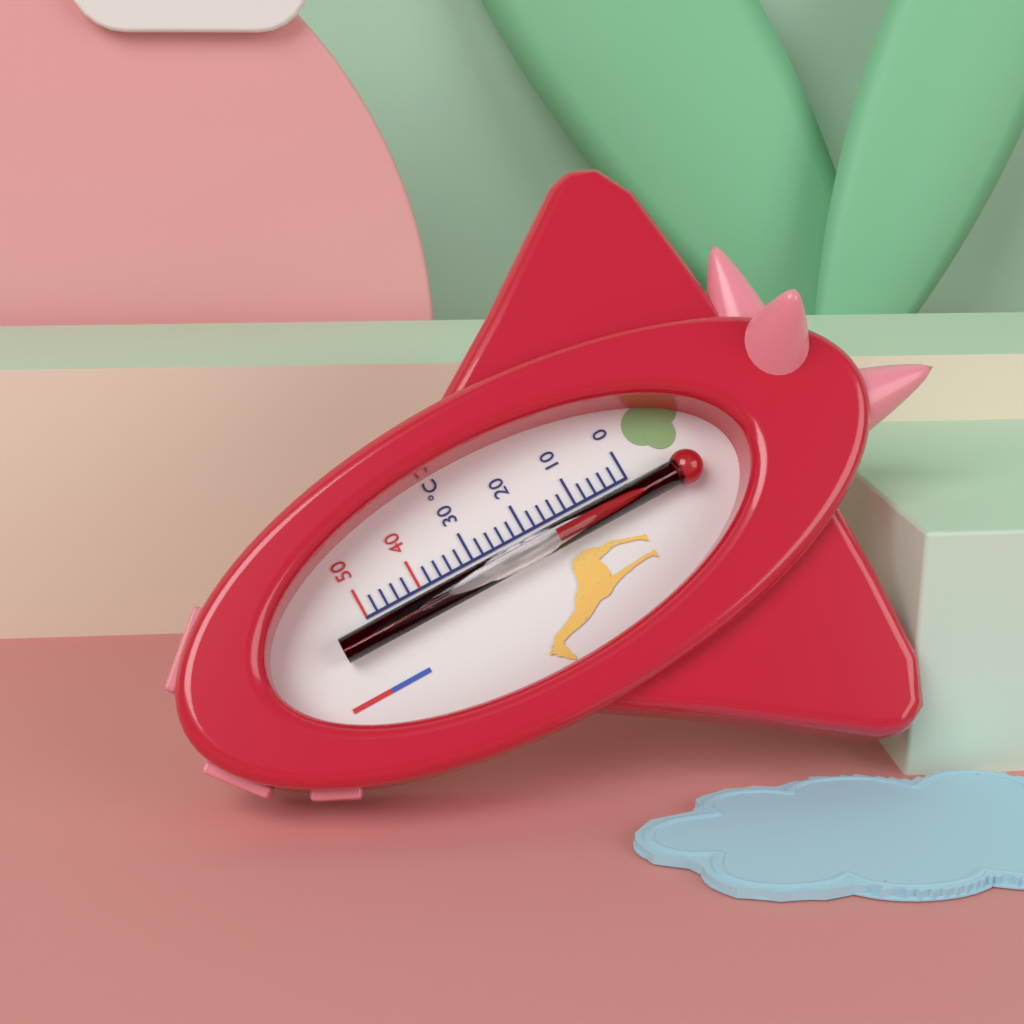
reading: 16 °C
